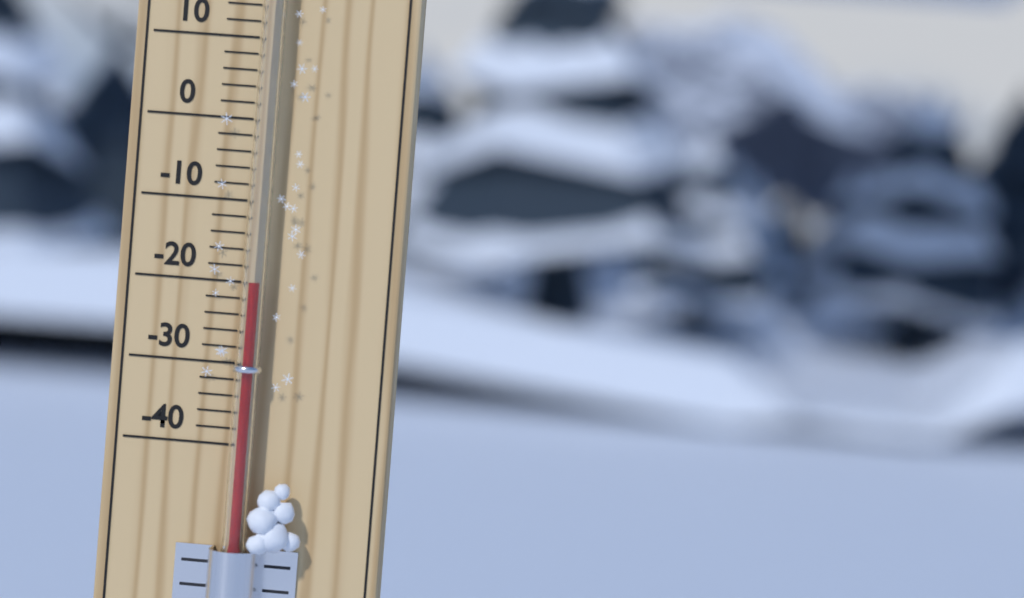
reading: -20 °C
